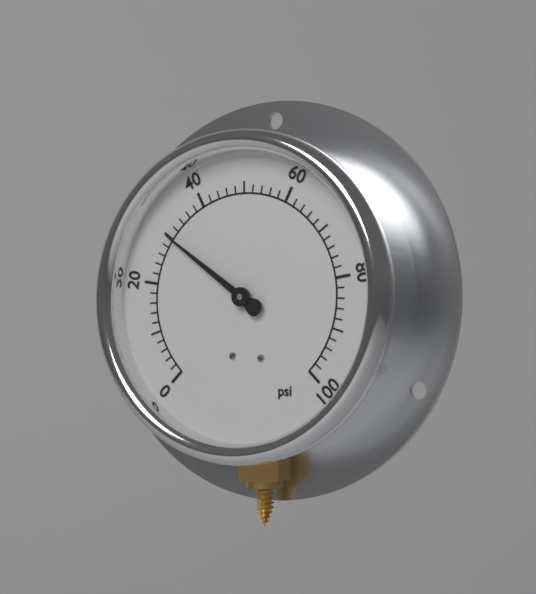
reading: 30 psi
